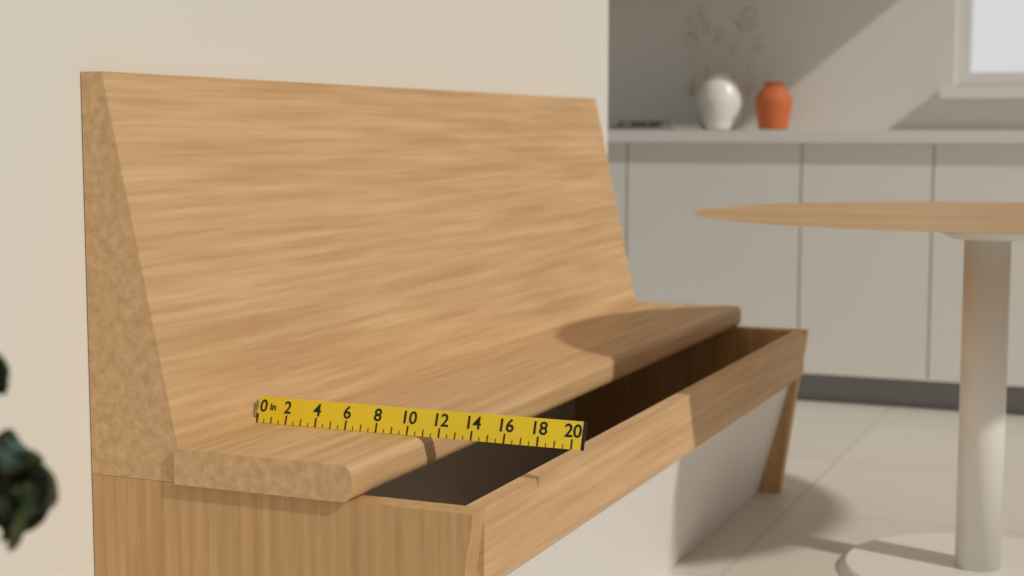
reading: 11.0 in
